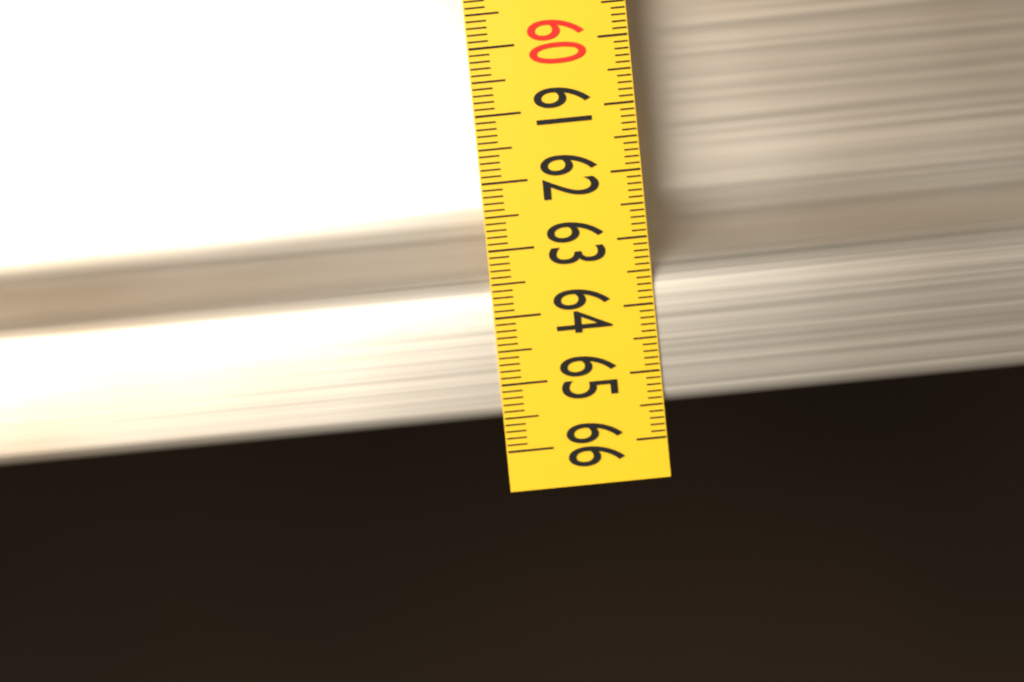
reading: 65.5 (no unit)
